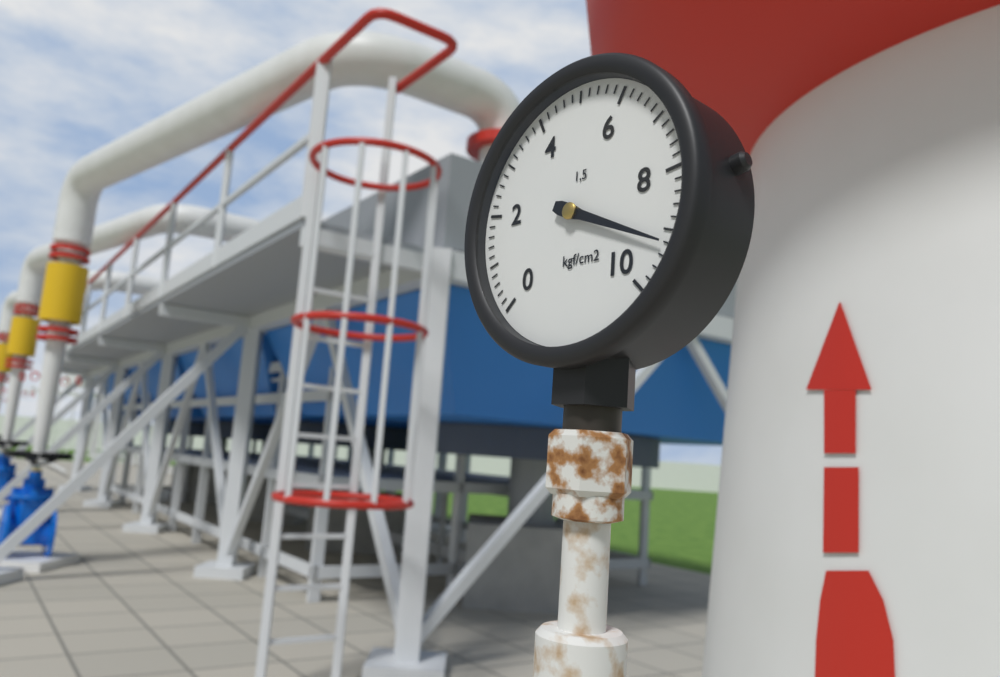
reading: 9.2 kgf/cm²
